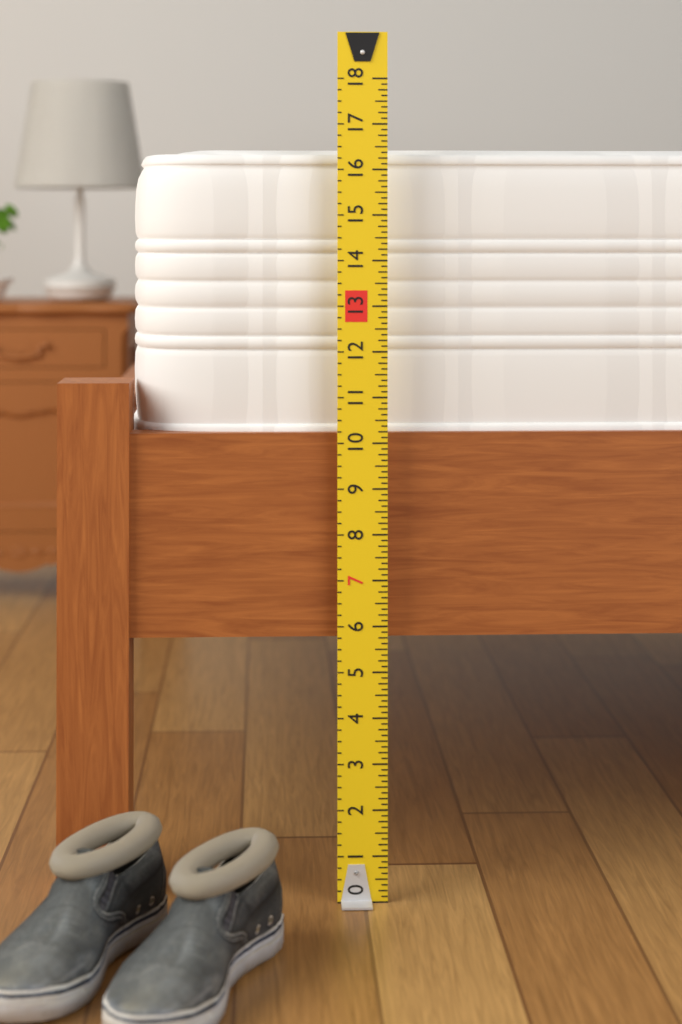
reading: 16.500 (no unit)
